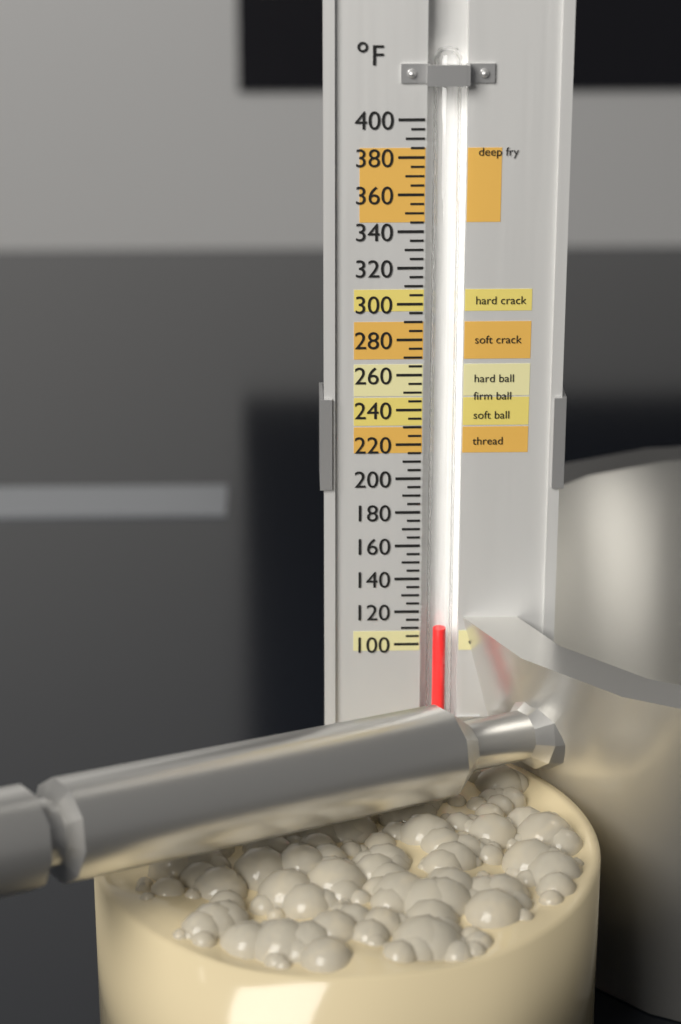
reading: 110 °F
